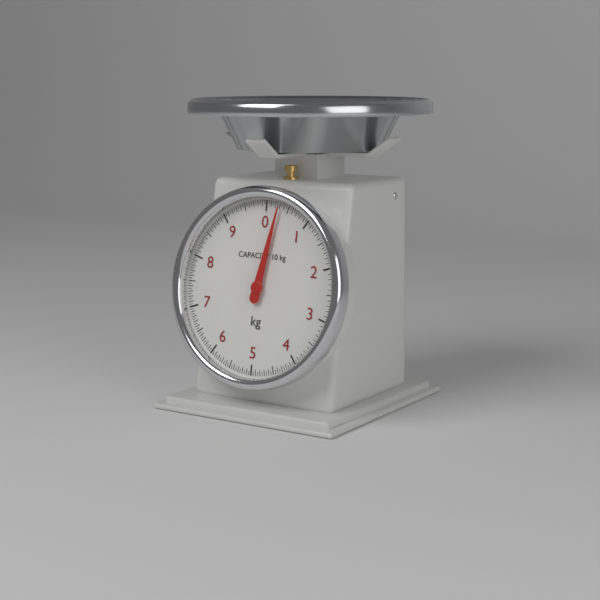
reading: 0.30 kg
